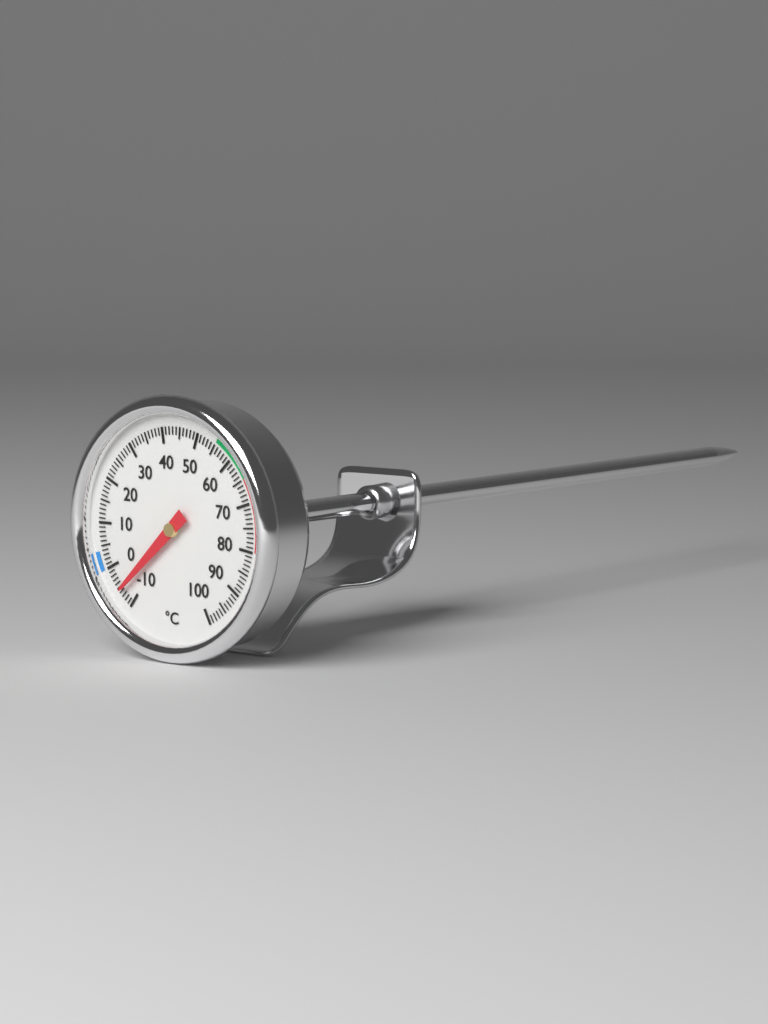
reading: -6 °C
